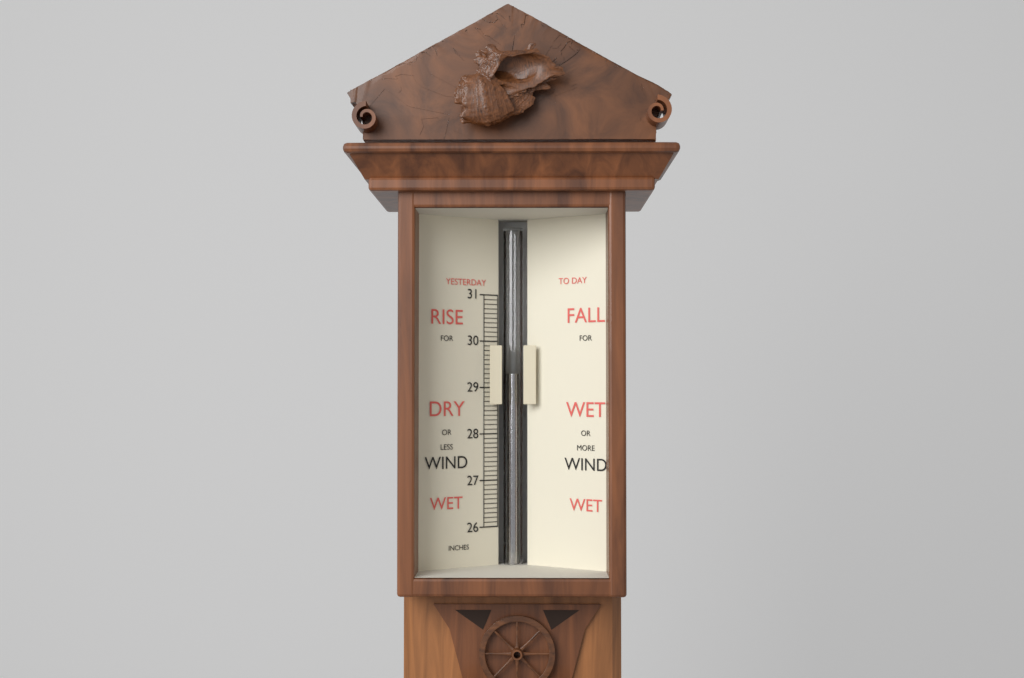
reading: 29.3 in
